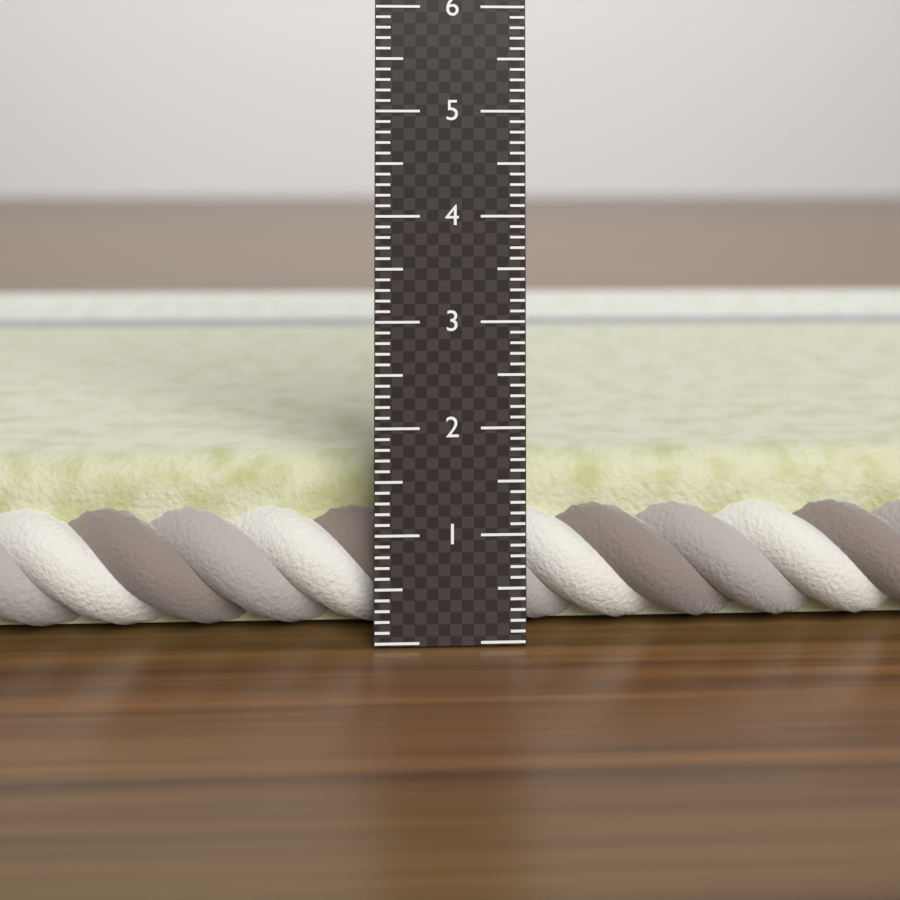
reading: 1.6 cm
